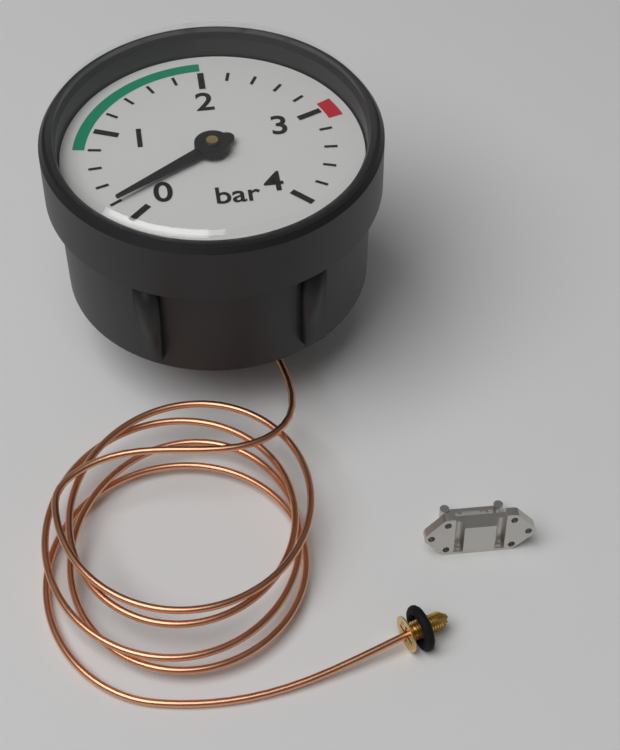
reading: 0.2 bar
